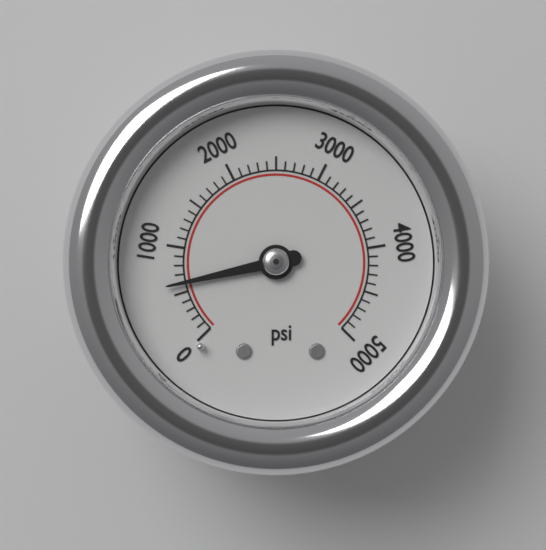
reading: 600 psi
